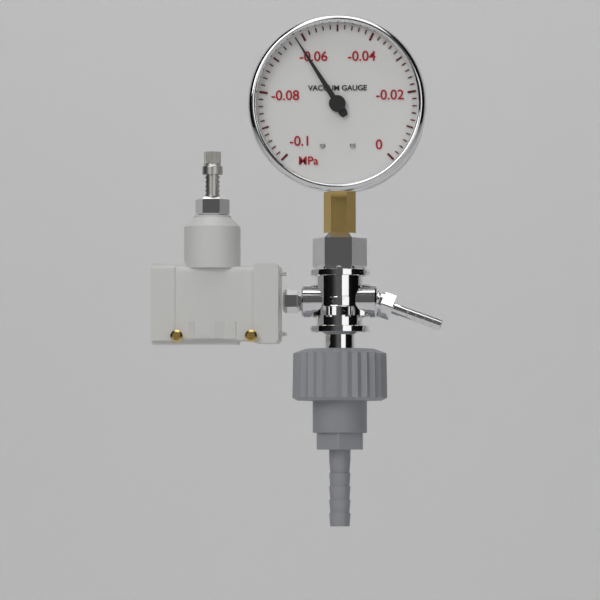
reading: -0.062 MPa
